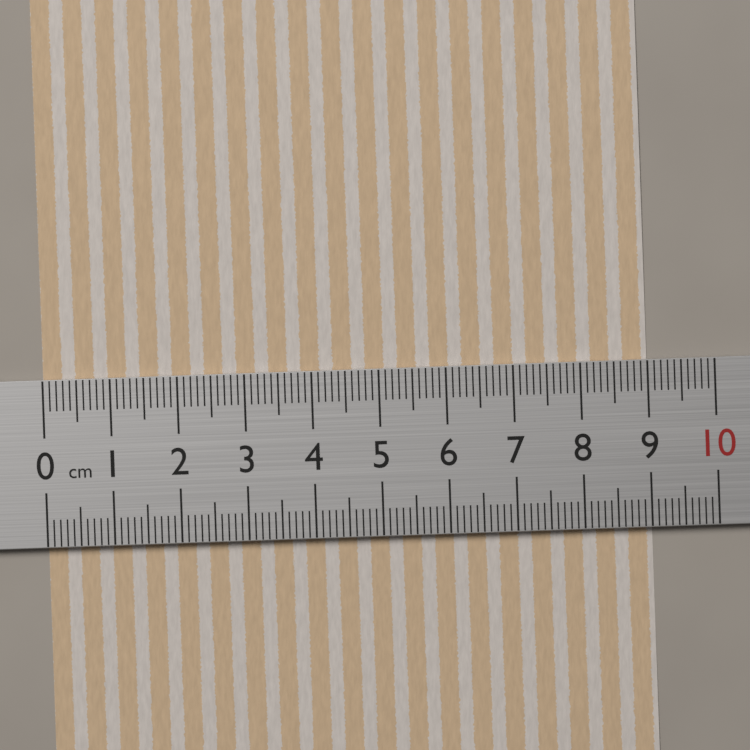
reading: 9.0 cm
